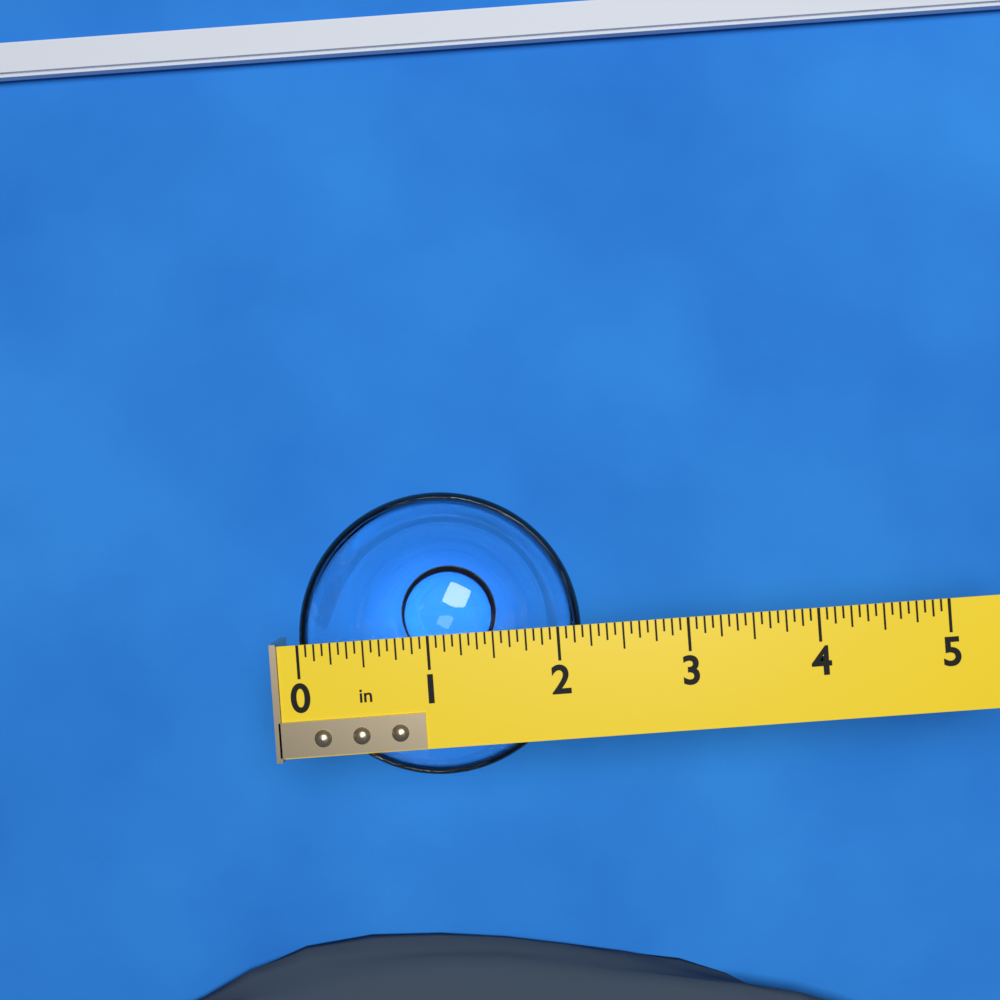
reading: 2.1875 in
